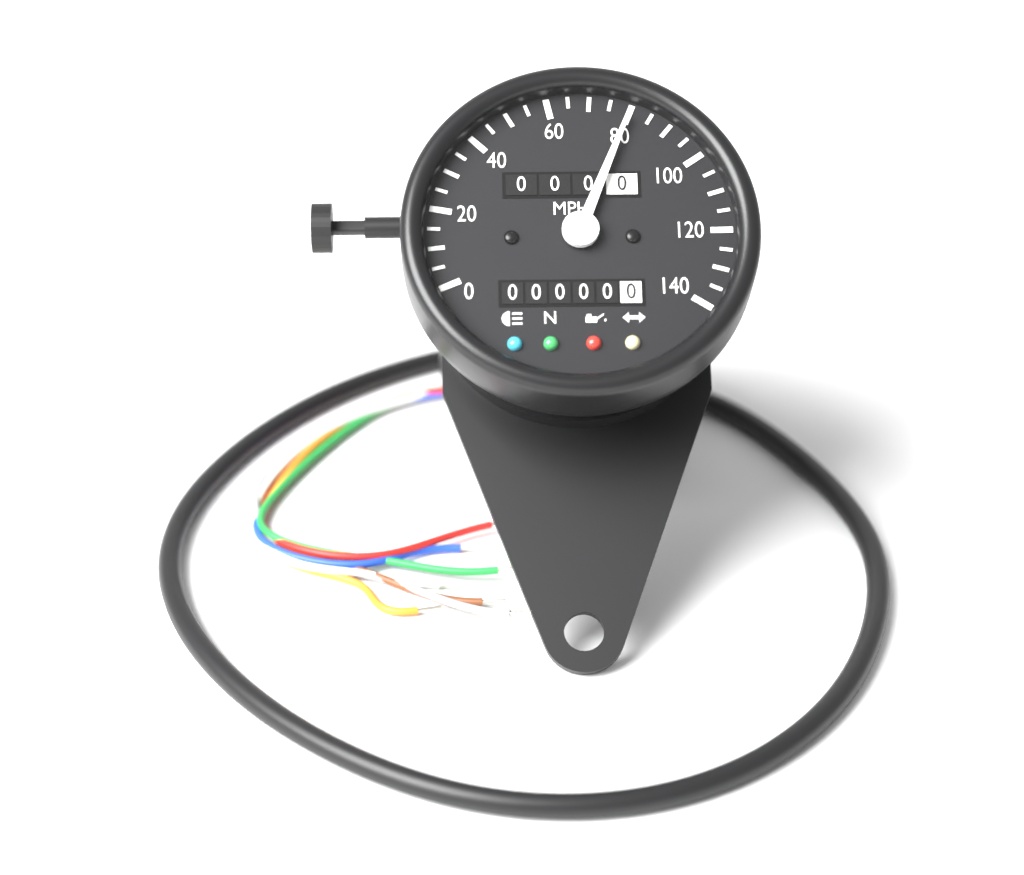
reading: 80 mph
